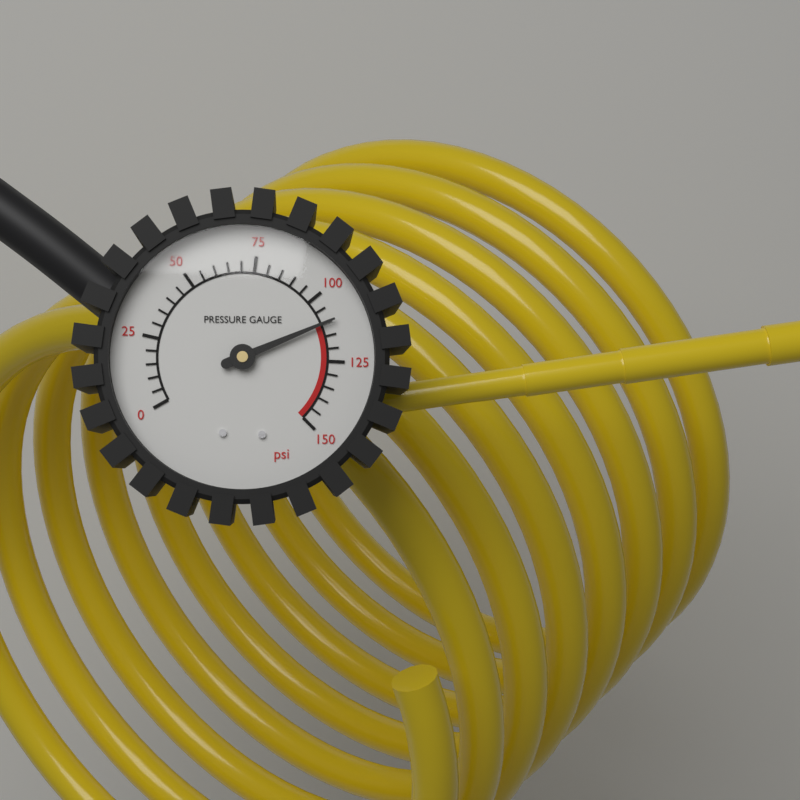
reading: 110 psi
